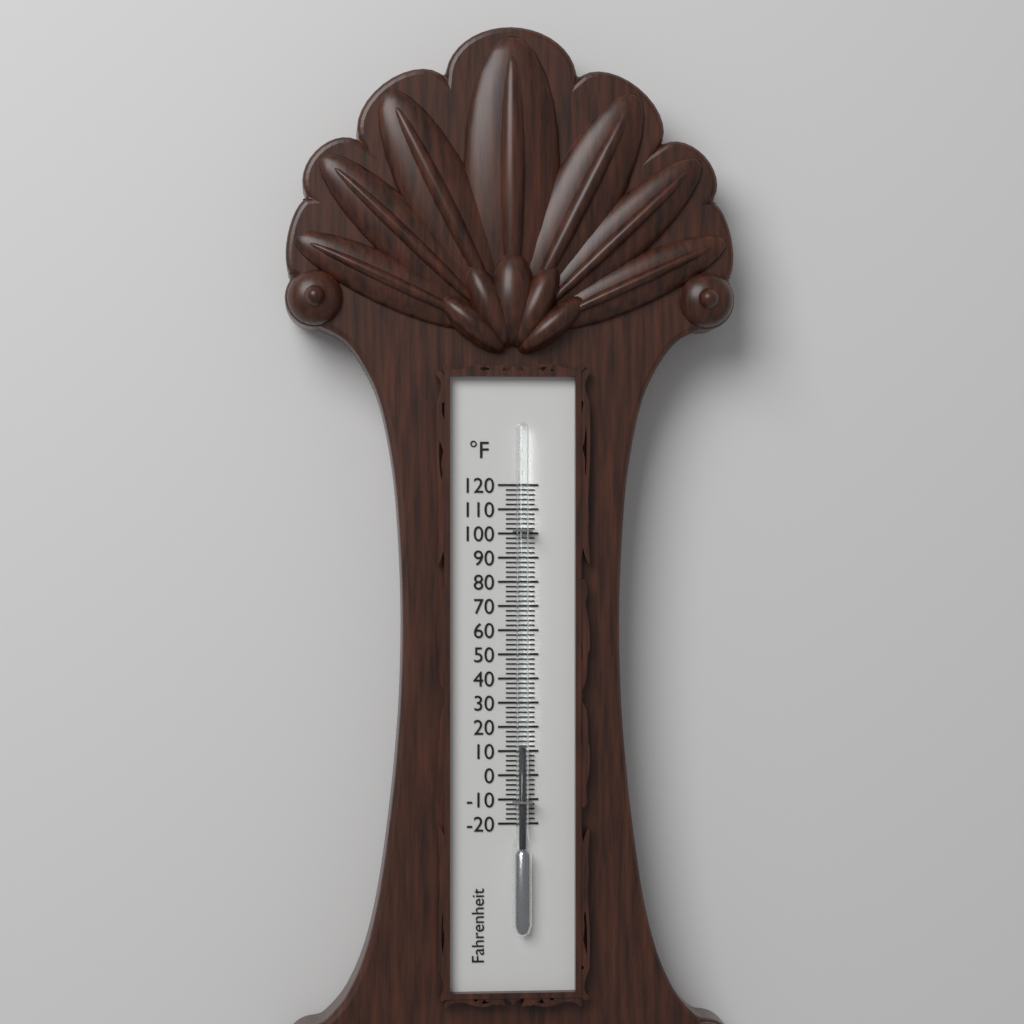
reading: 12 °F
